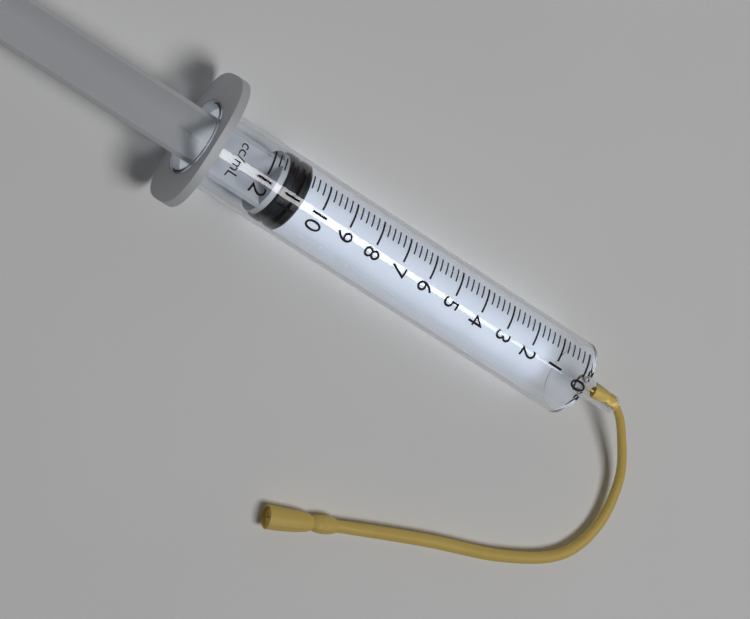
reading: 10.6 ml
